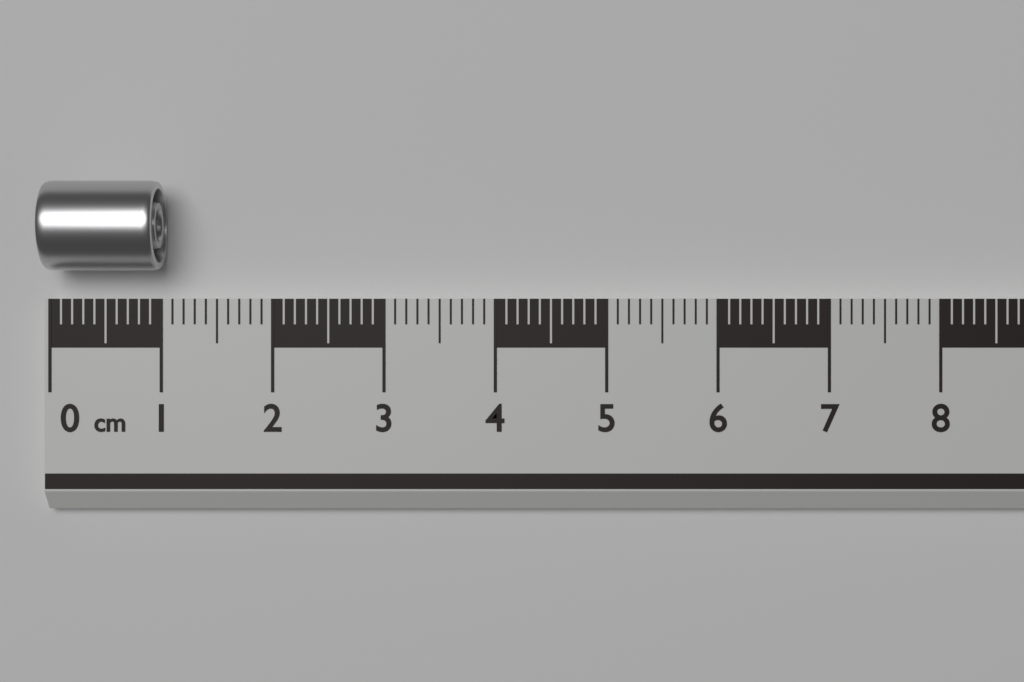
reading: 1.0 cm
